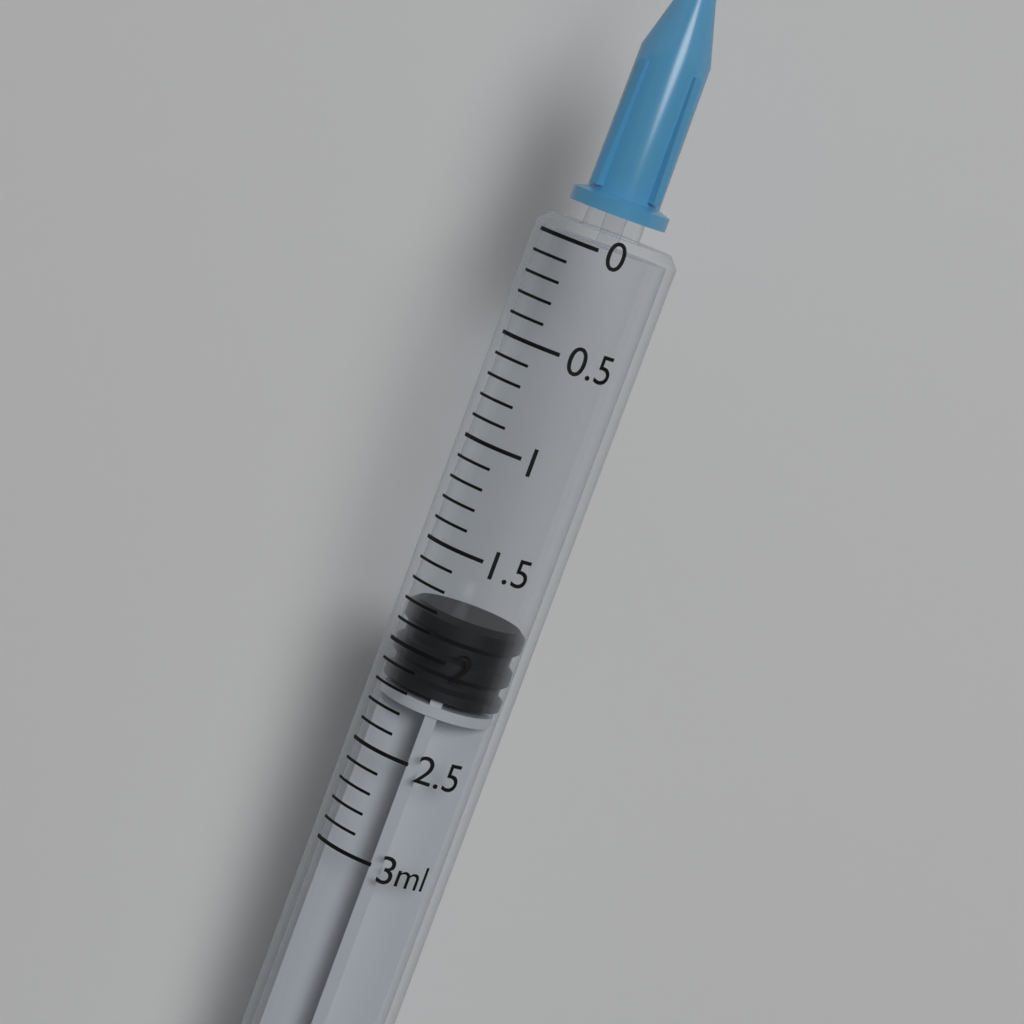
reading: 1.8 ml
